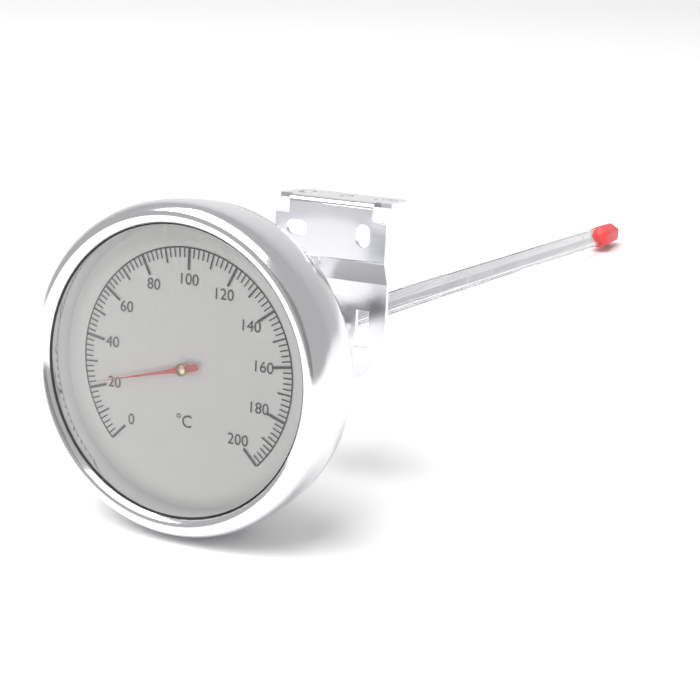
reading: 22 °C
